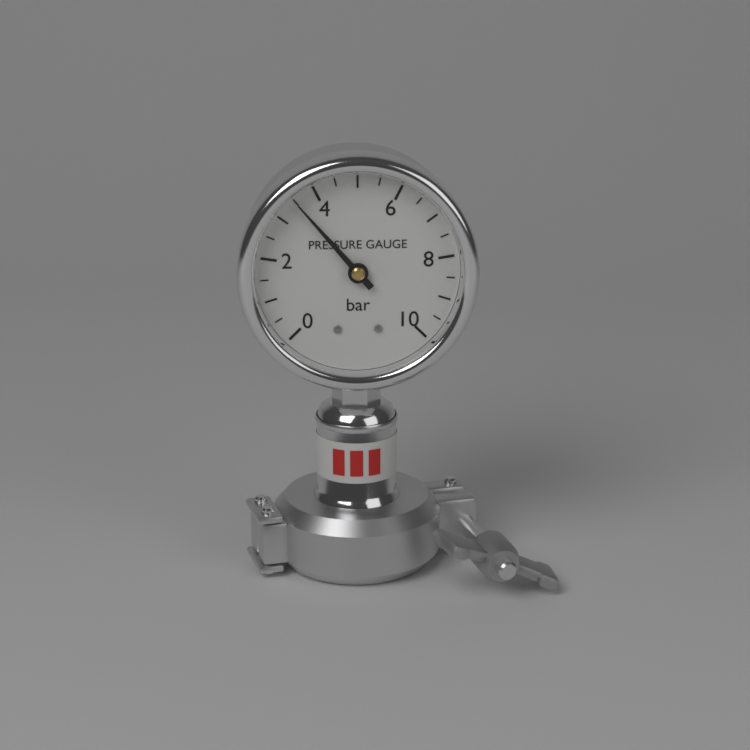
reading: 3.5 bar
